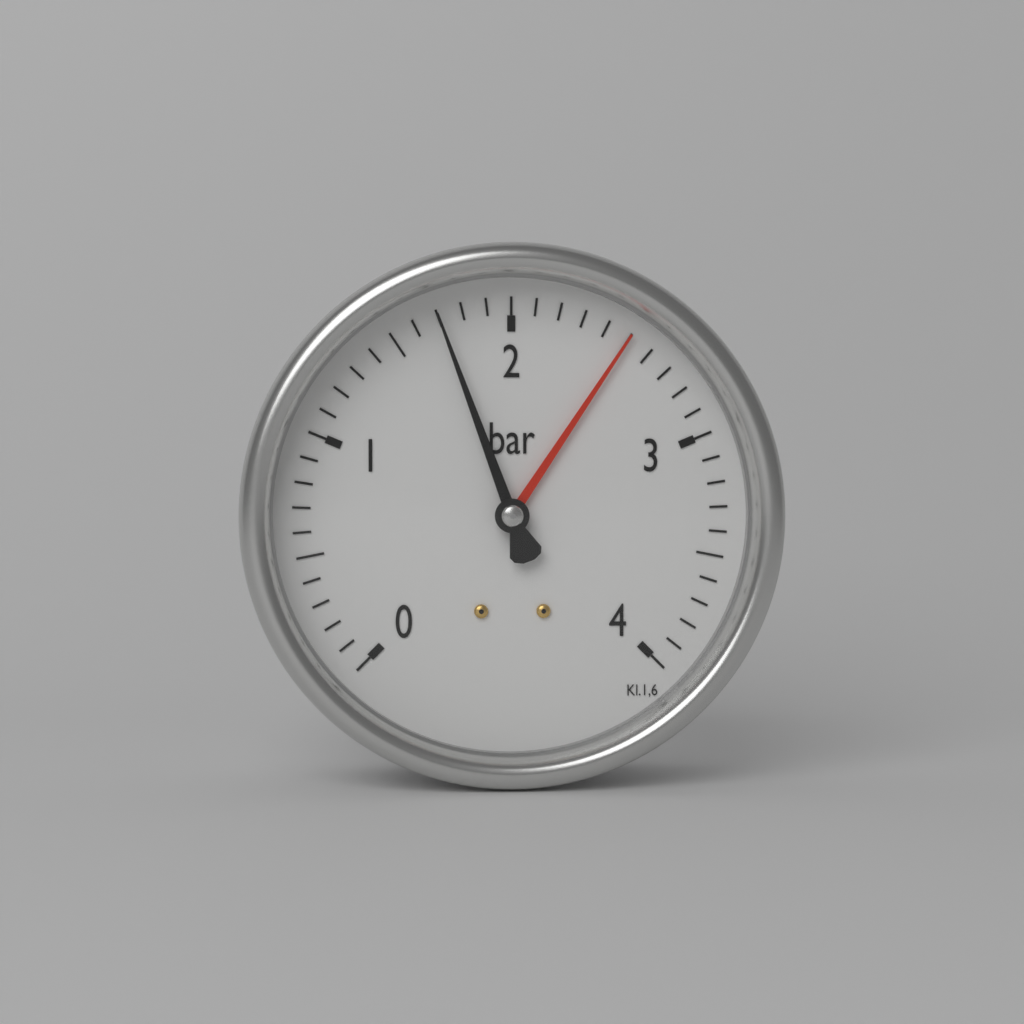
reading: 1.7 bar
